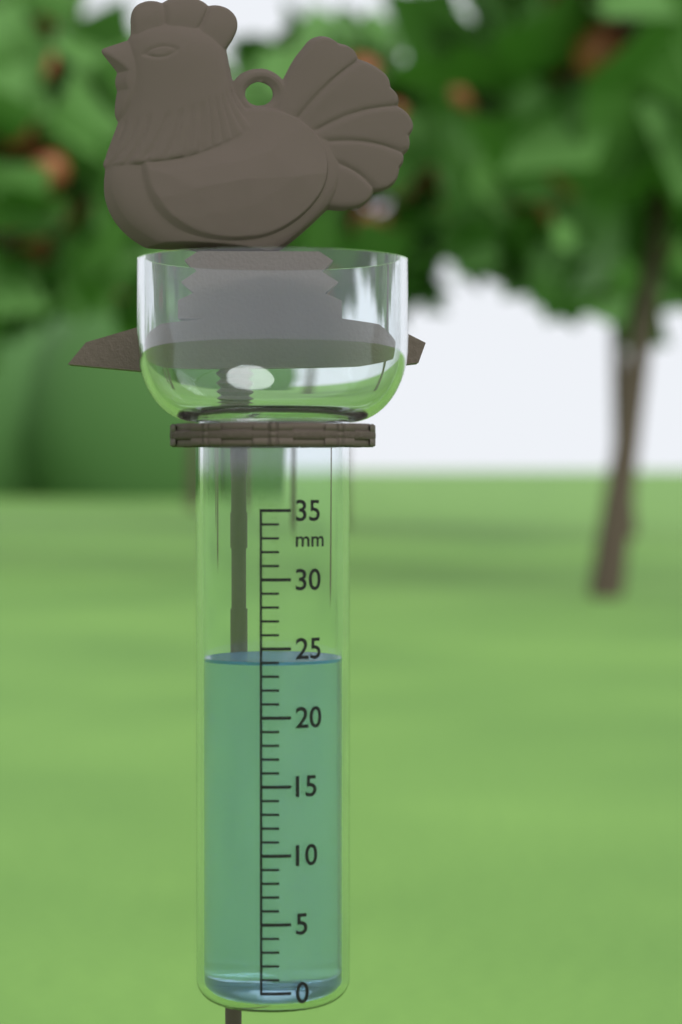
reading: 24 mm
